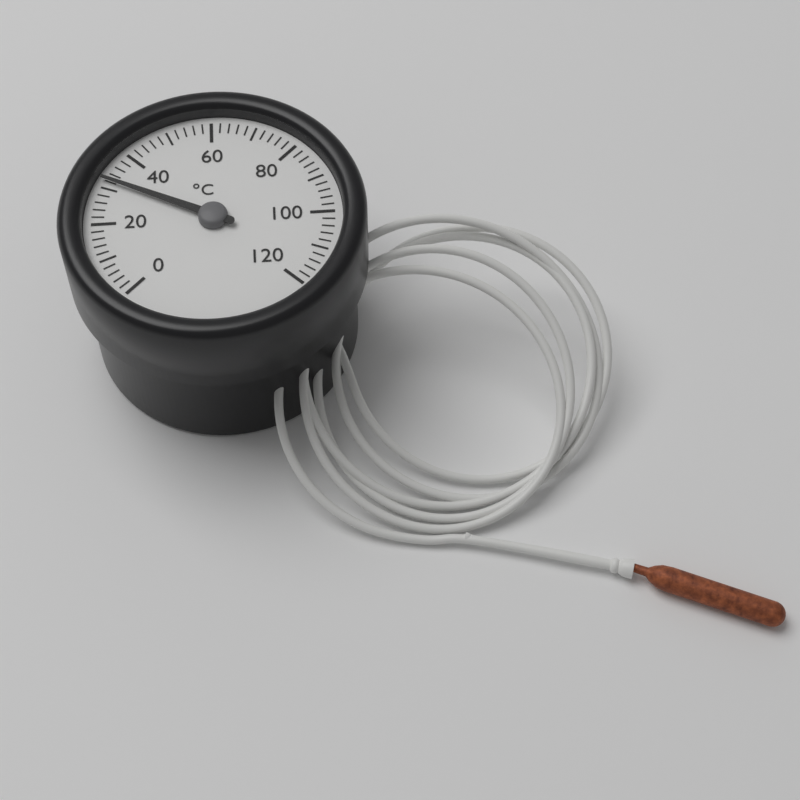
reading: 32 °C
